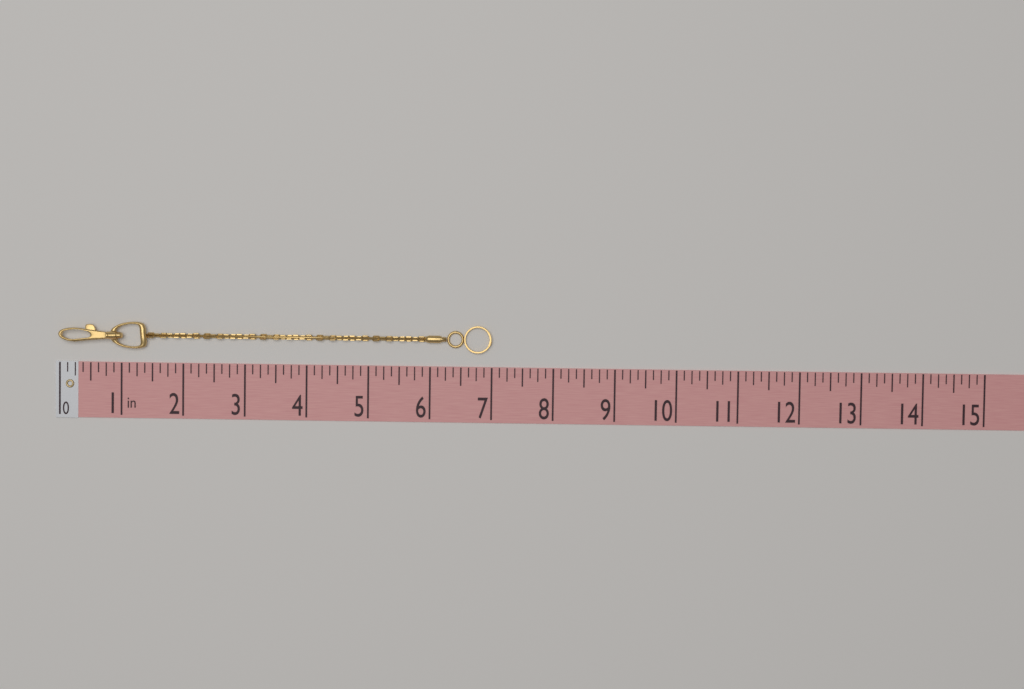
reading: 7.000 in
